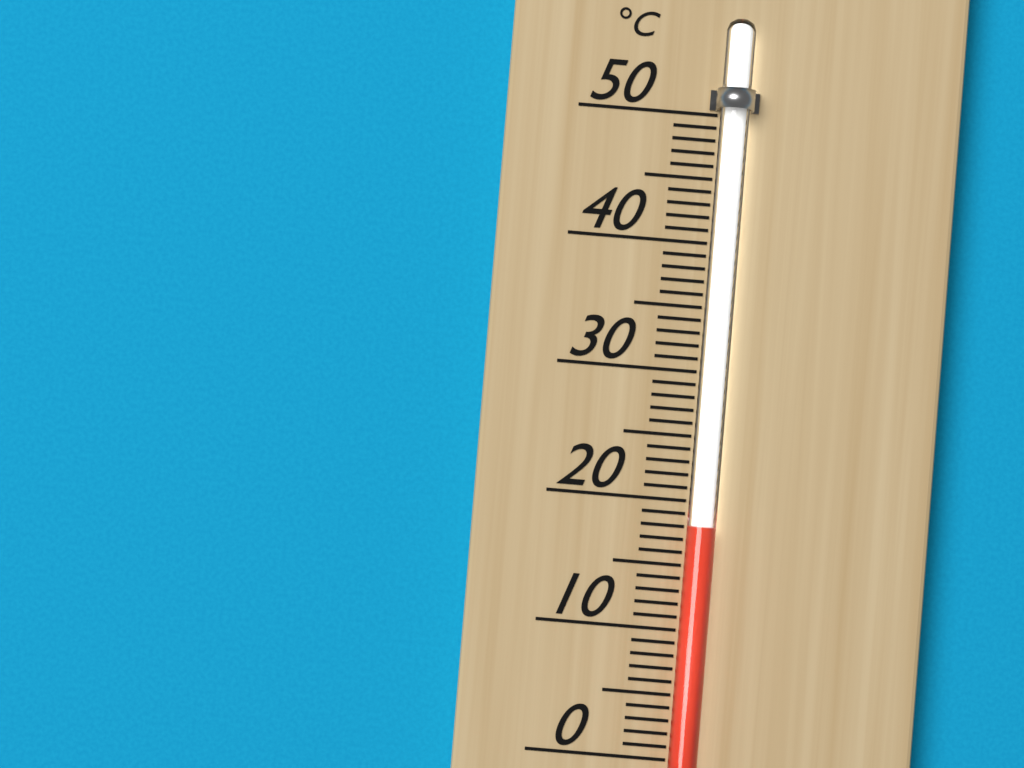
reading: 18 °C
